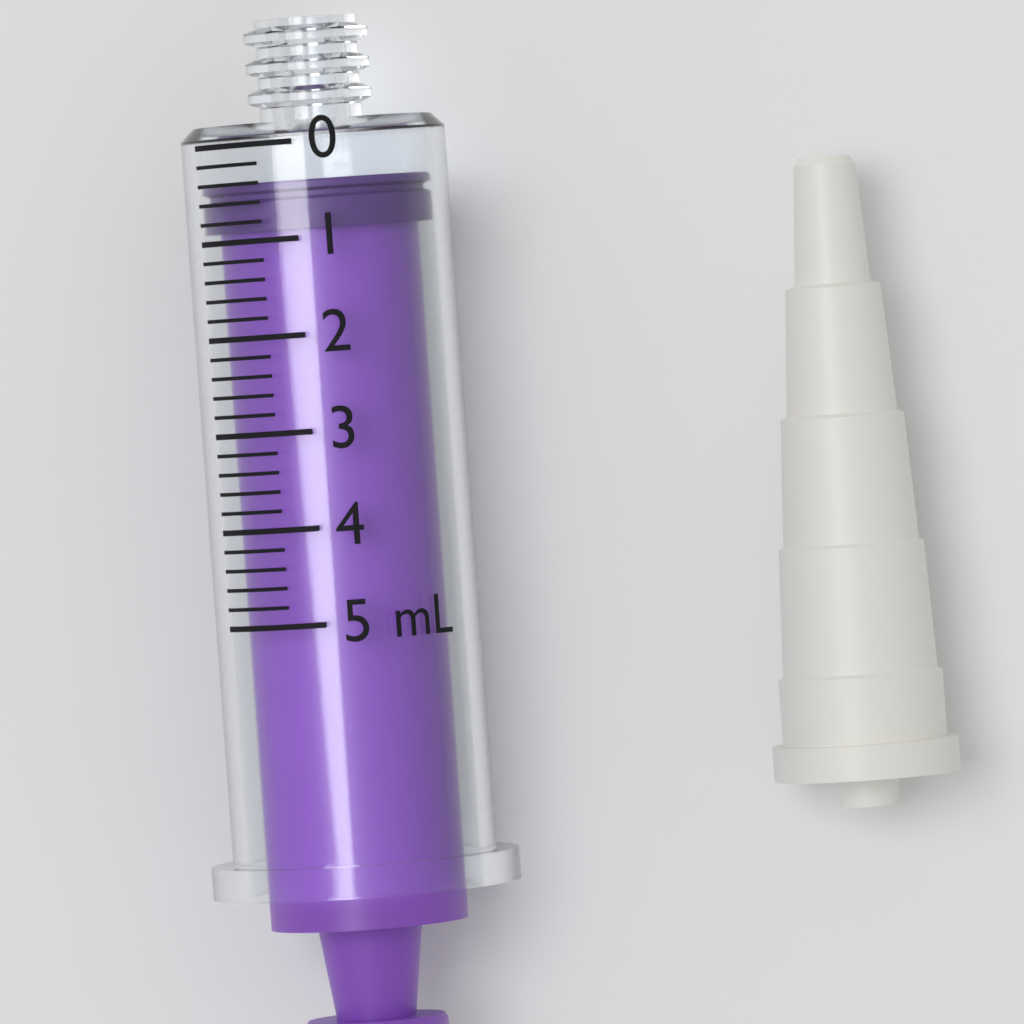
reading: 0.4 mL
